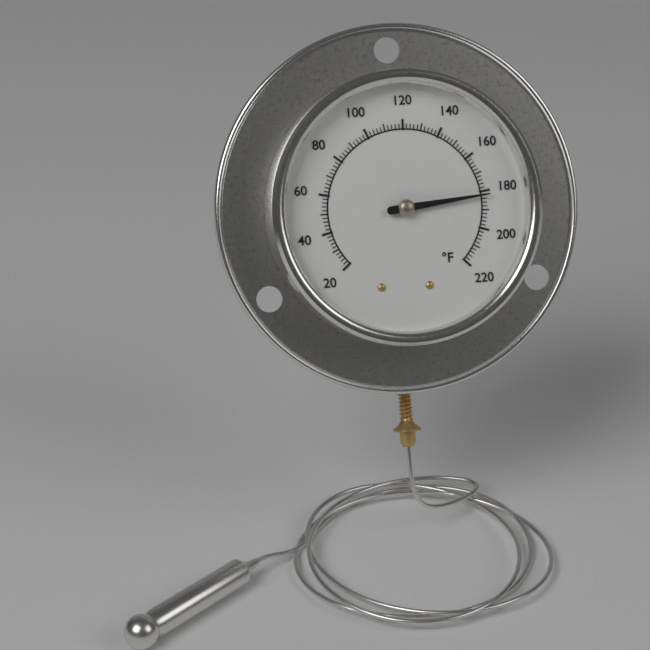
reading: 182 °F
